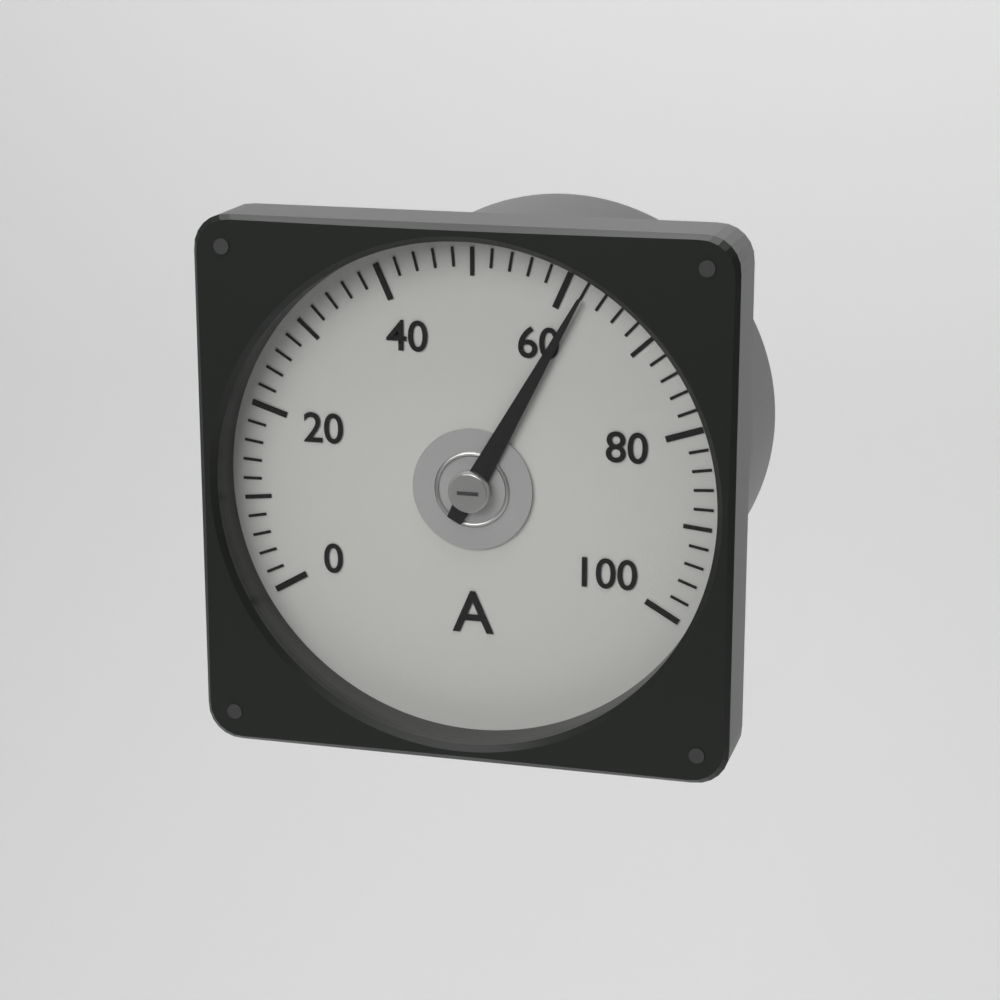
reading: 62 A
